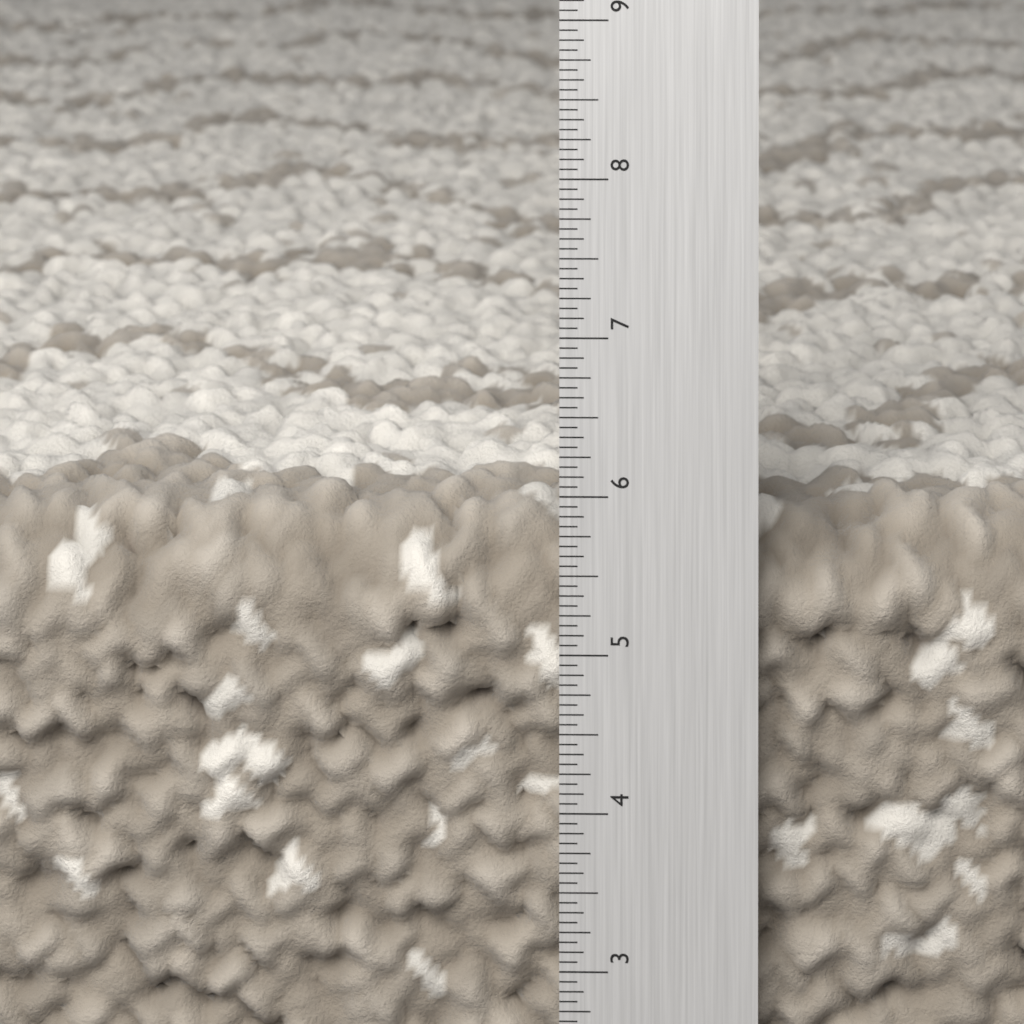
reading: 5.8750 in
